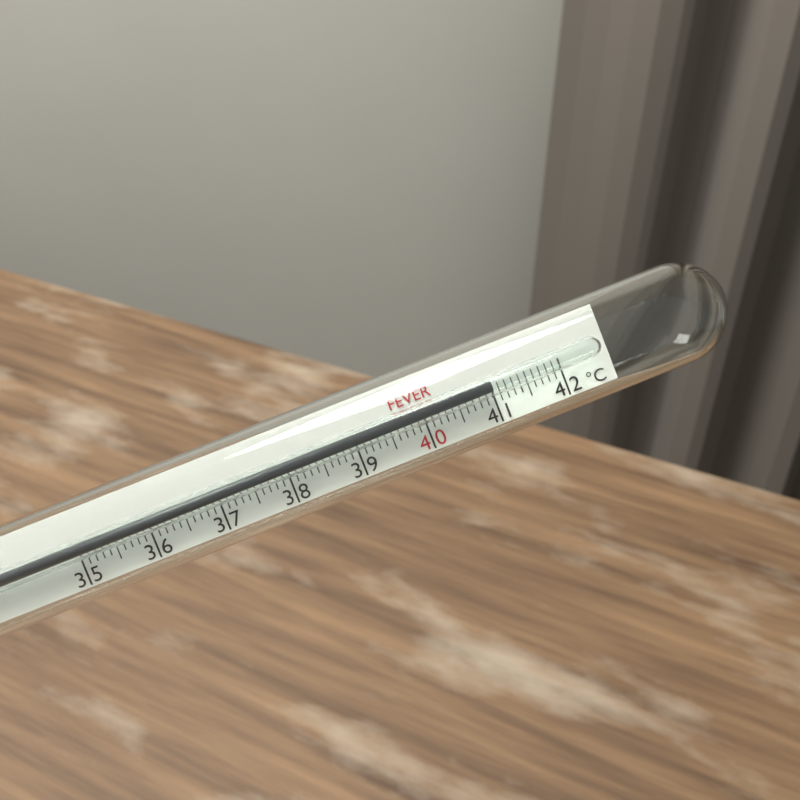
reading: 41.0 °C
